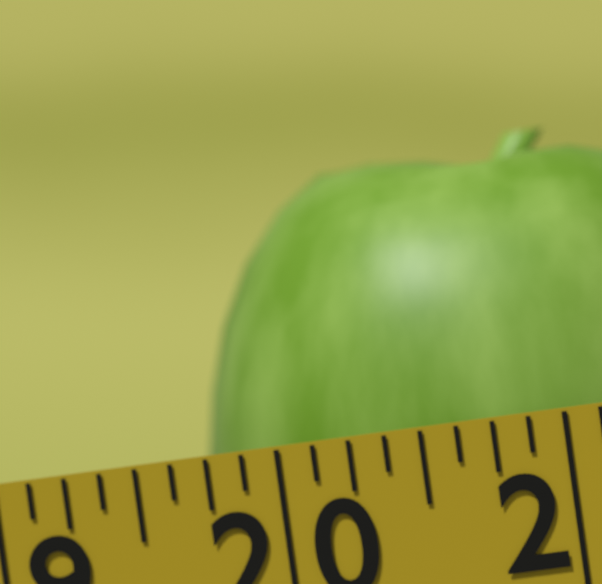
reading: 19.625 (no unit)
